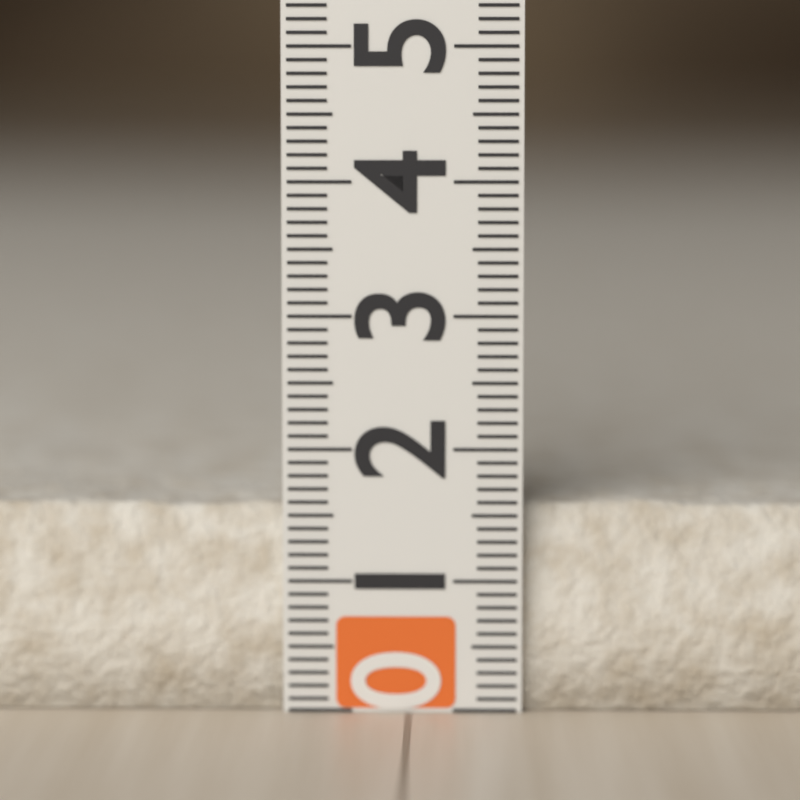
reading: 1.6 (no unit)
